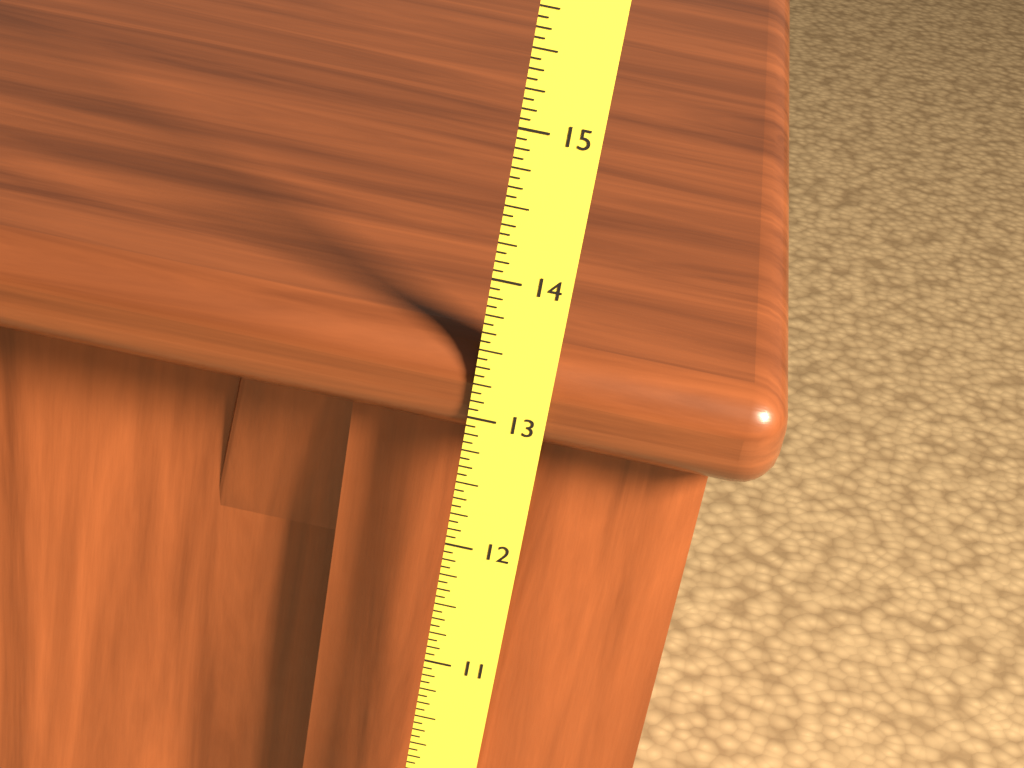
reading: 13.5000 (no unit)
